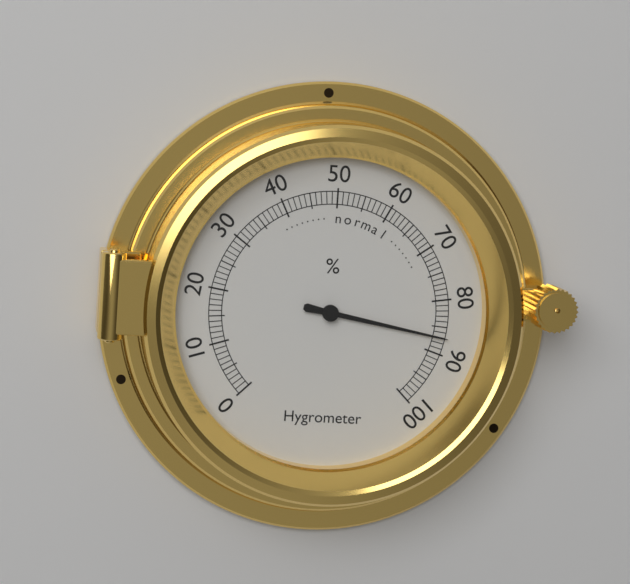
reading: 87 %
